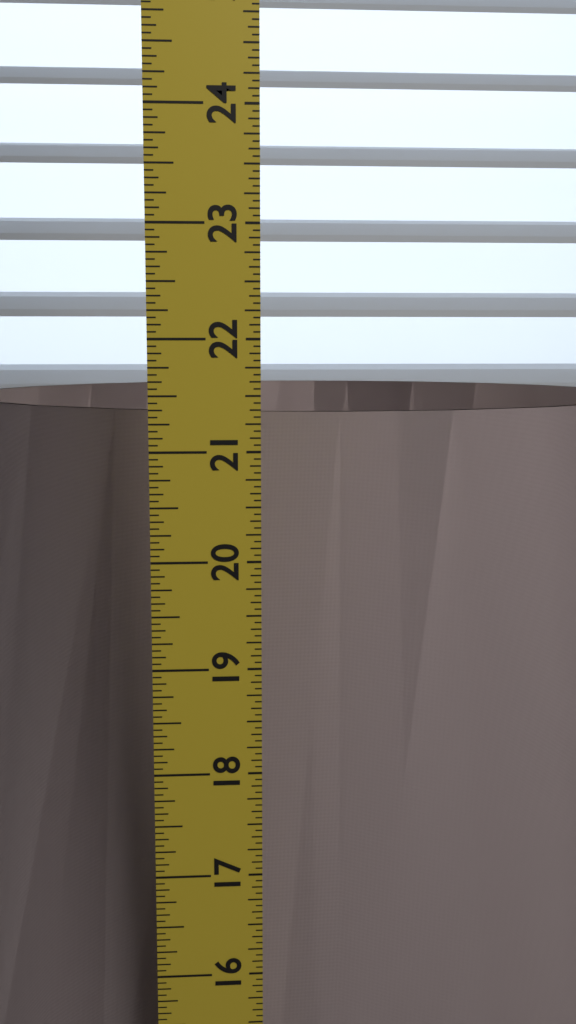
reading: 21.2500 in
